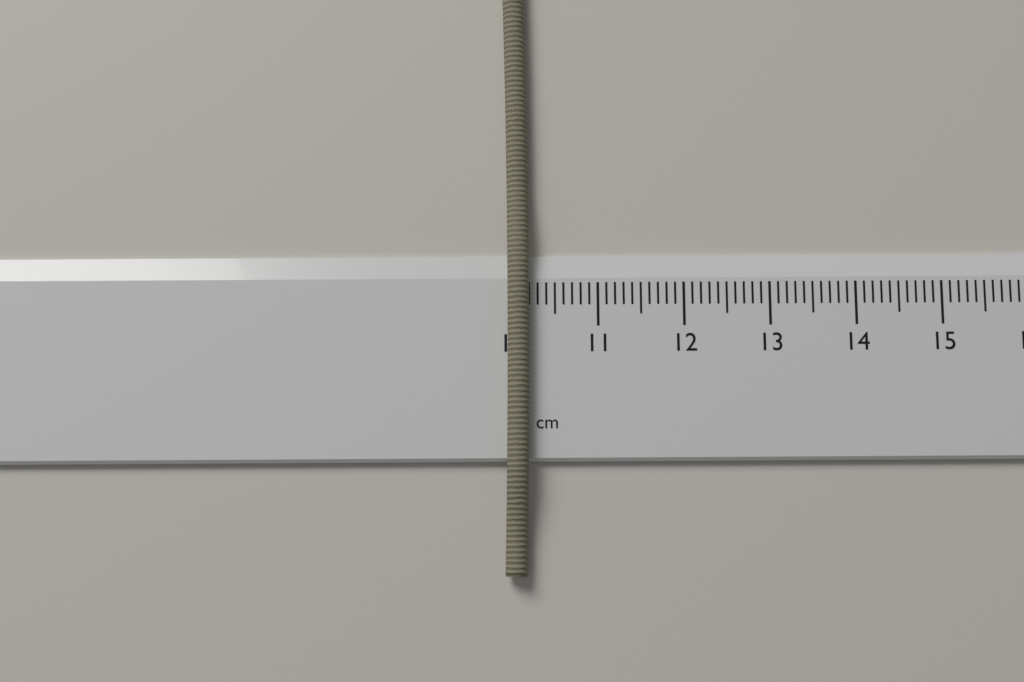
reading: 10.2 cm
